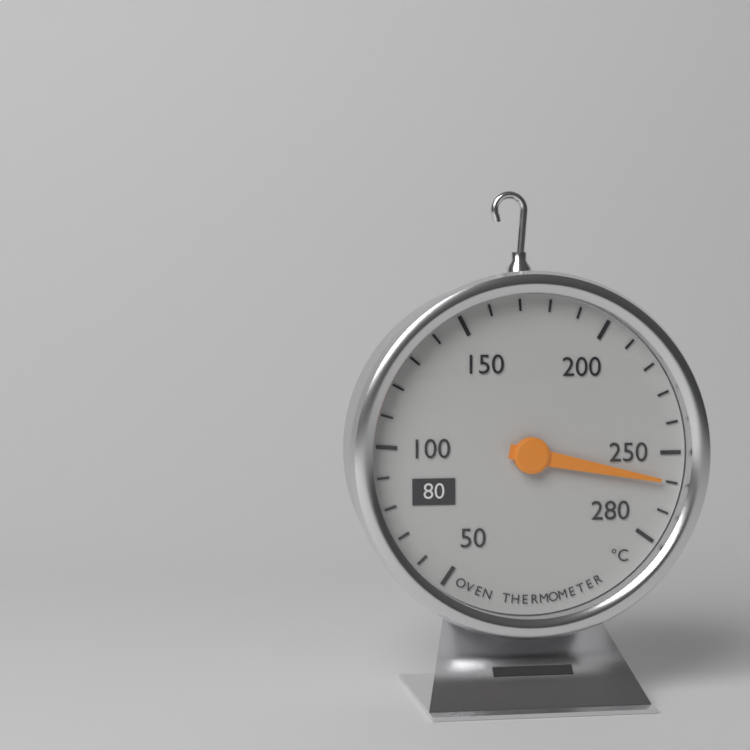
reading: 260 °C
